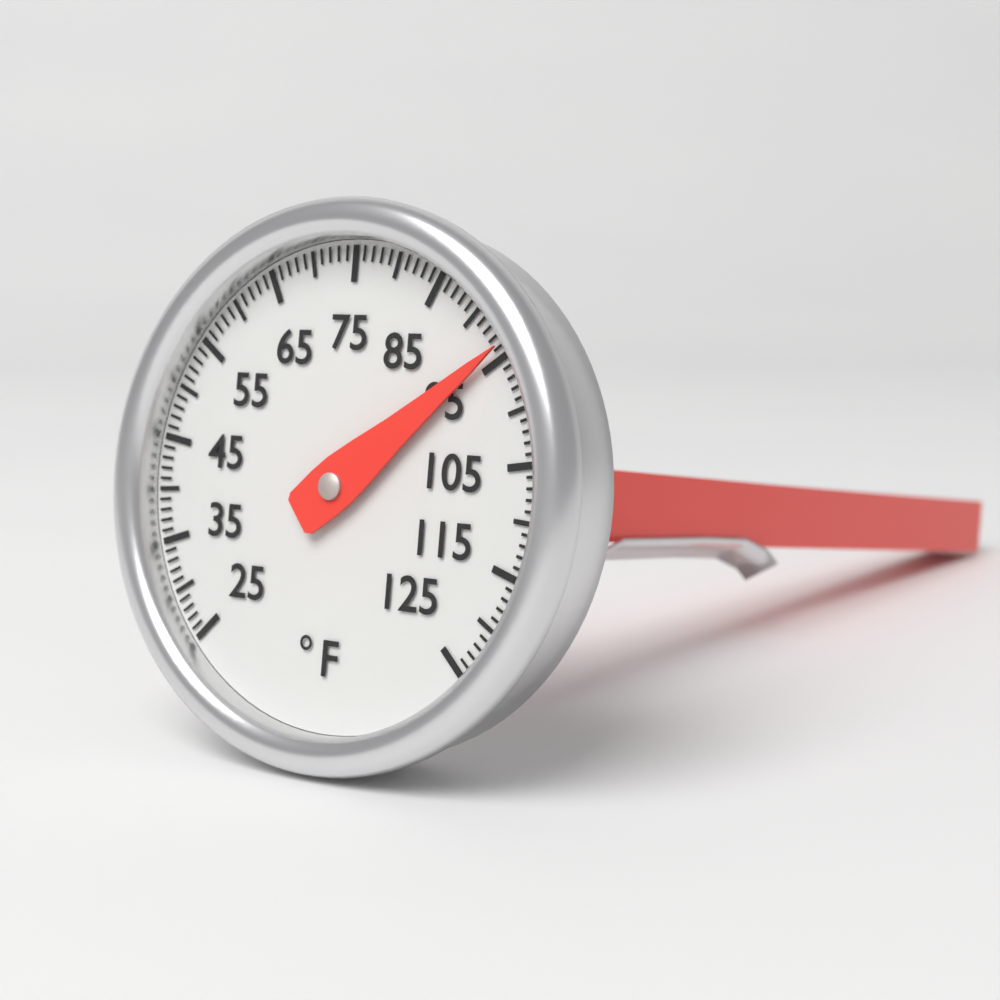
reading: 94 °F
